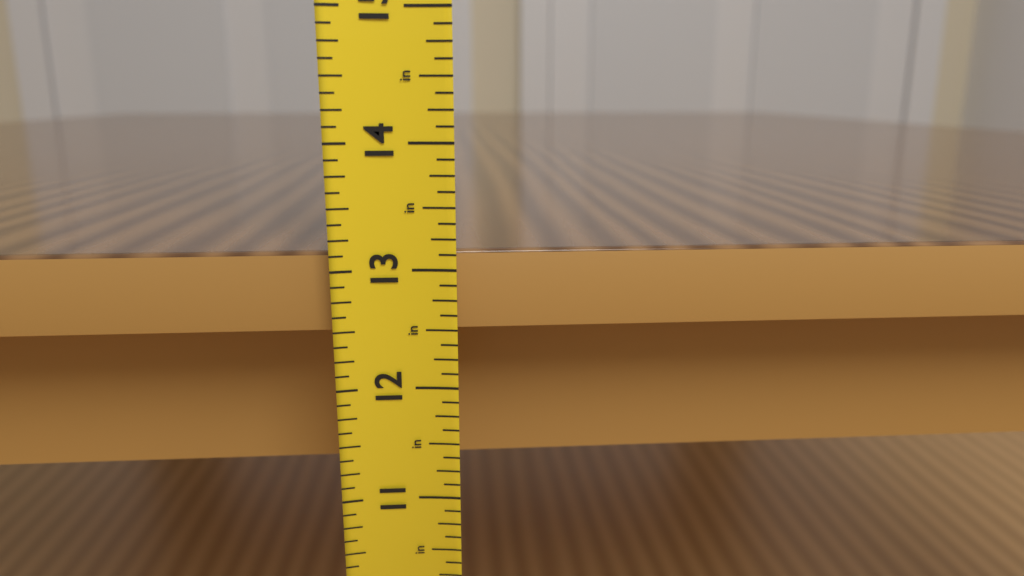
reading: 13.125 in
